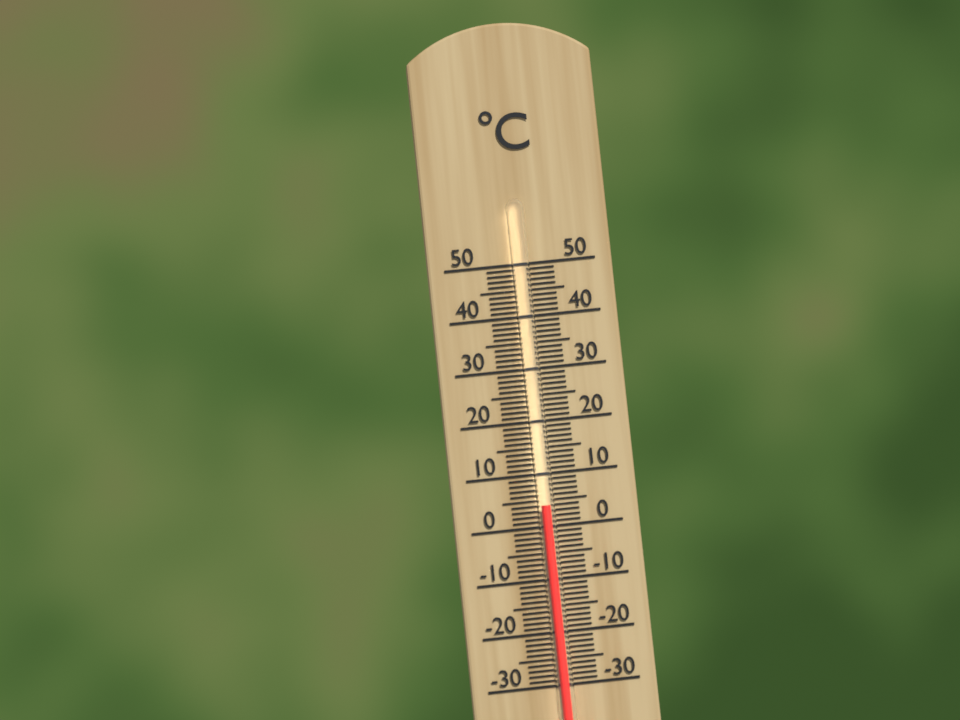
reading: 4 °C
